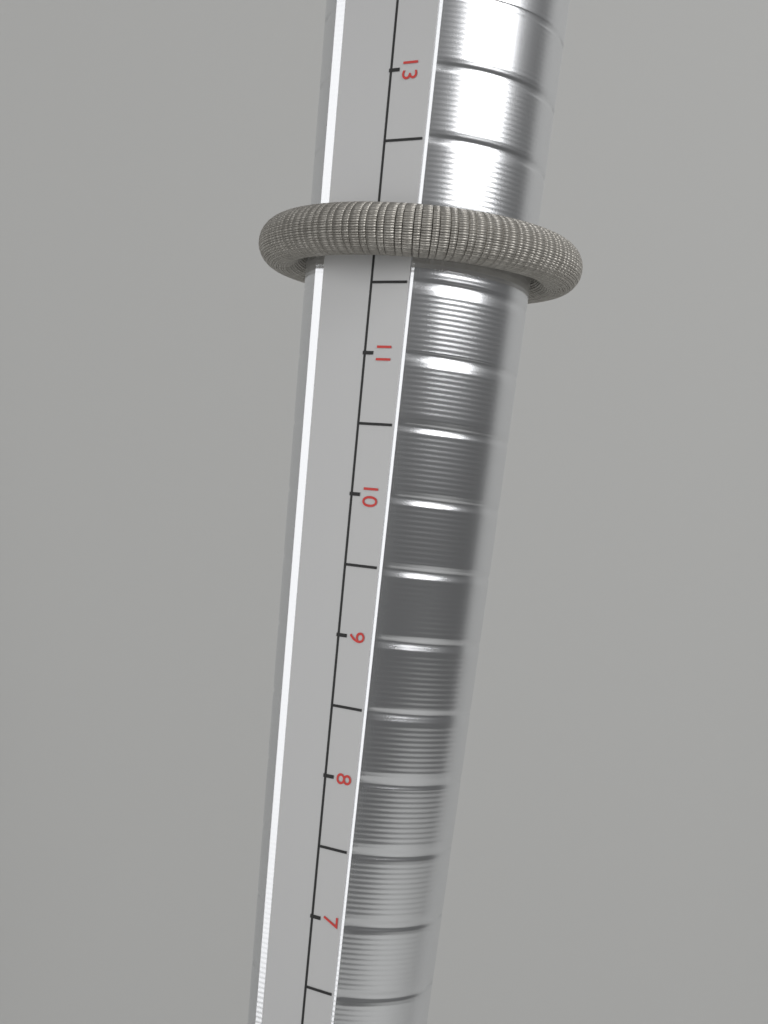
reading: 12.0 (no unit)
